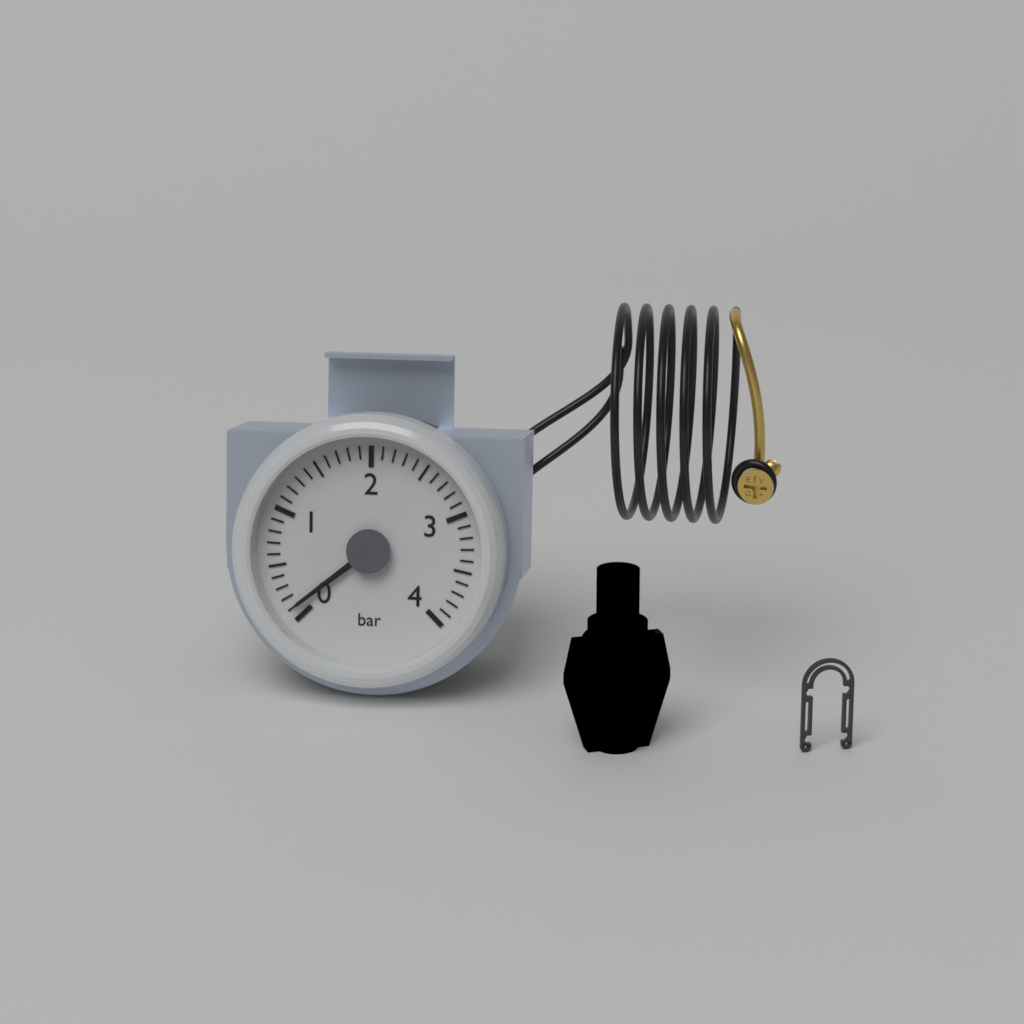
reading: 0.1 bar
